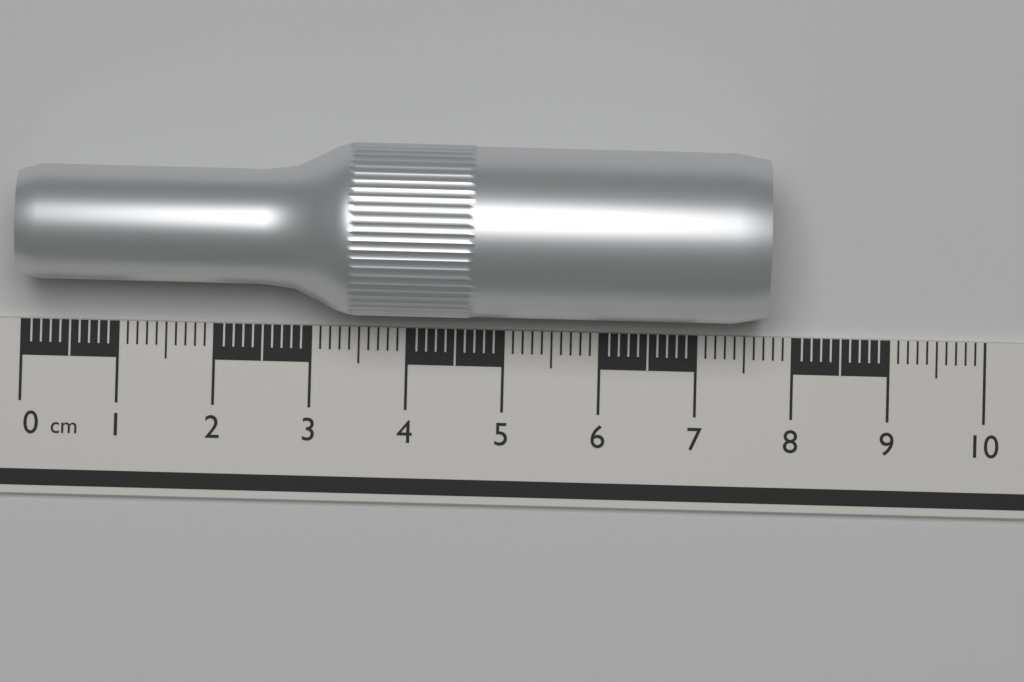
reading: 7.7 cm
